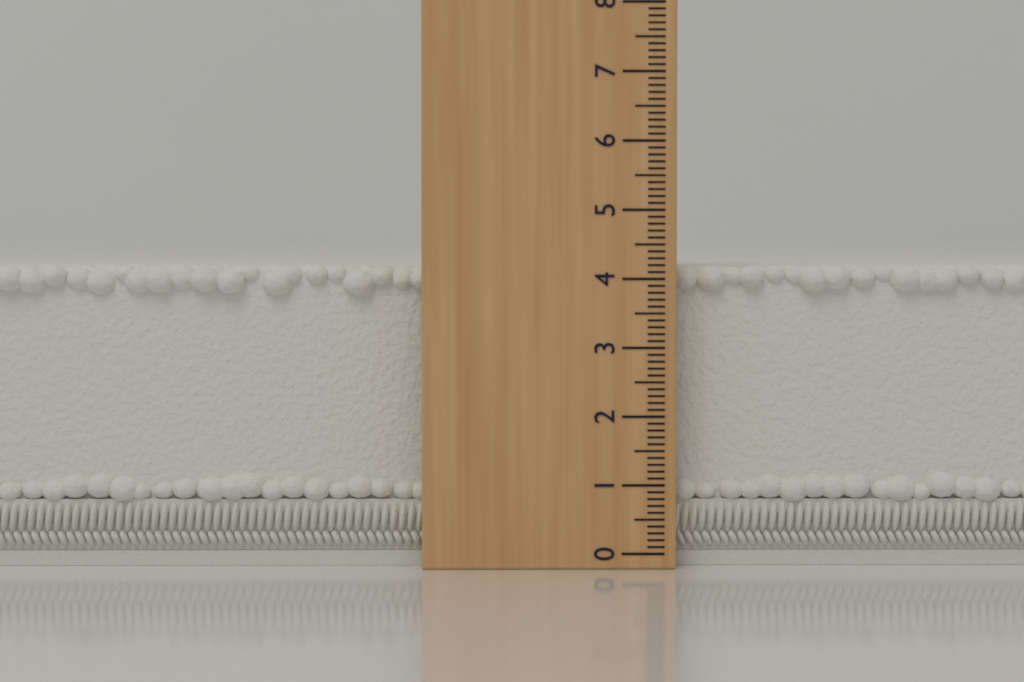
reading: 4.2 (no unit)
